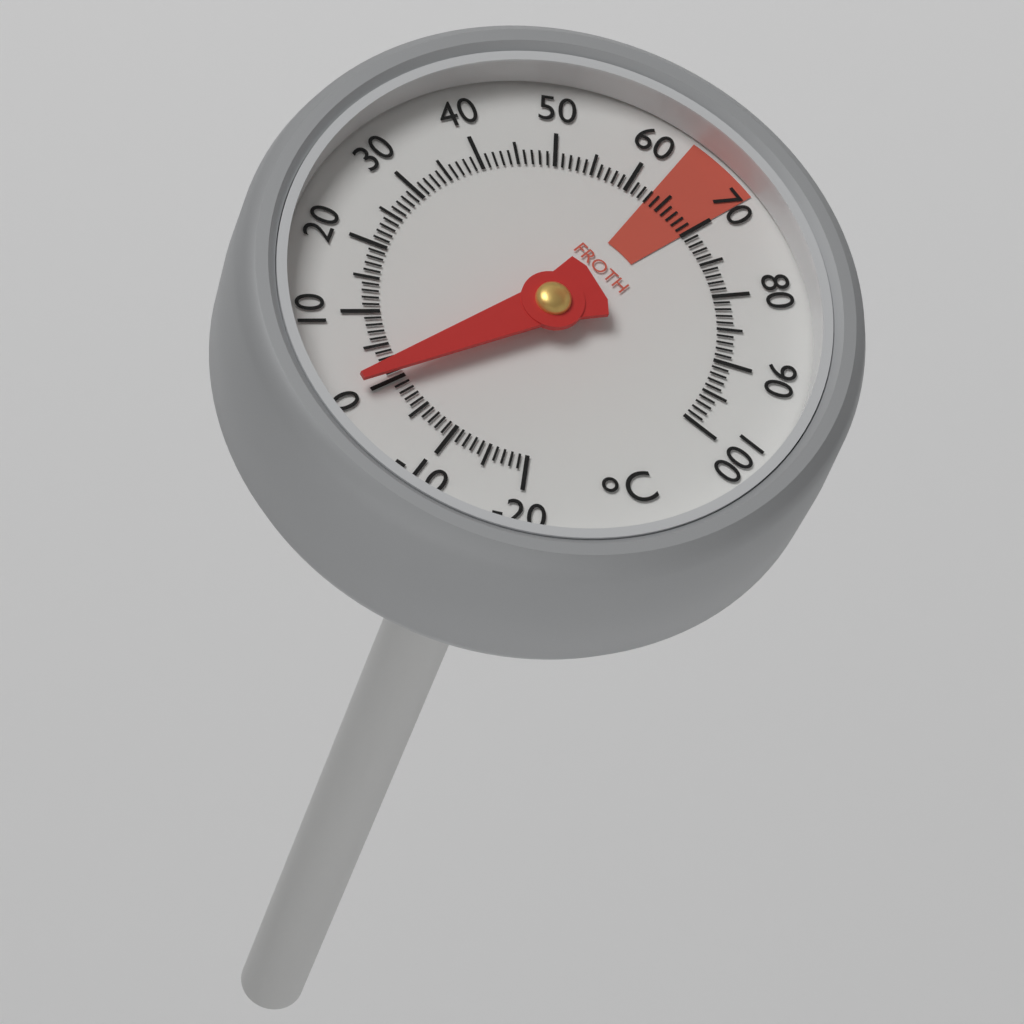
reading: 1 °C
